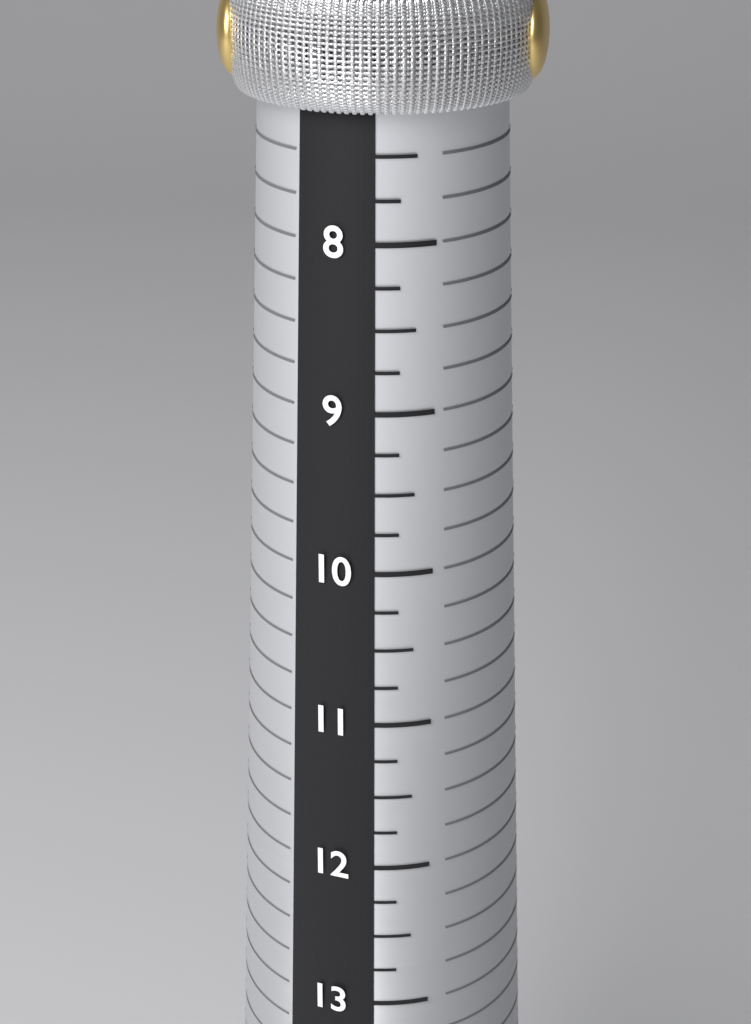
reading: 7.25 (no unit)
